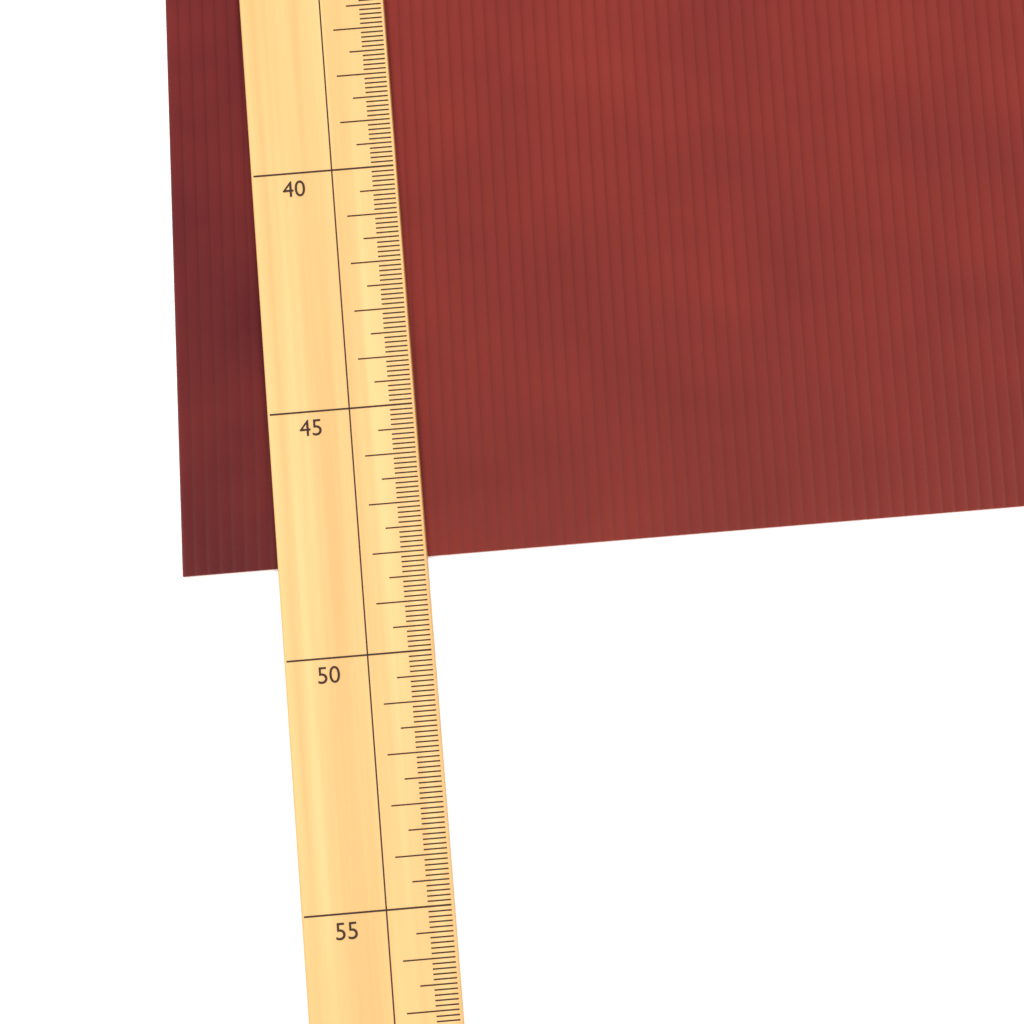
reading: 48.1 (no unit)
